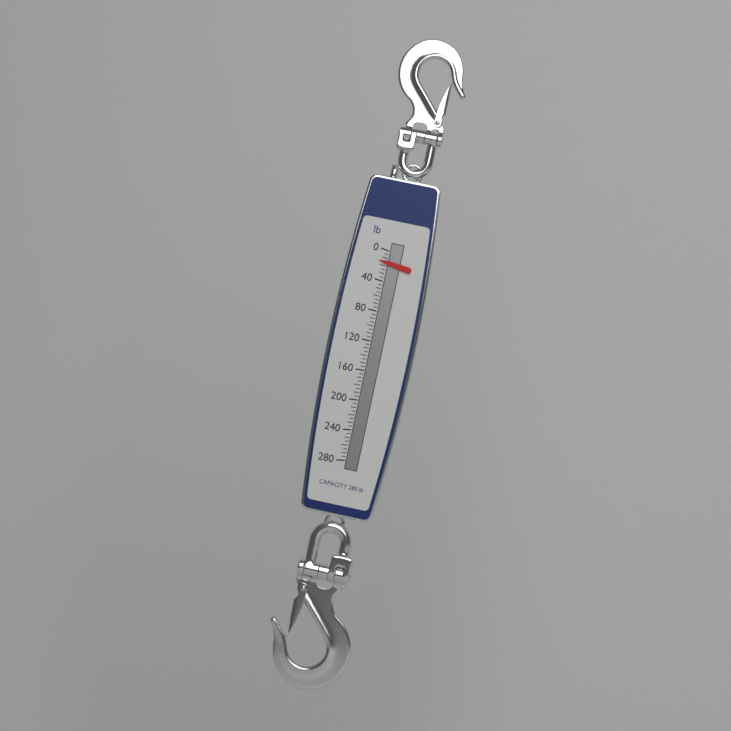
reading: 15 lb
